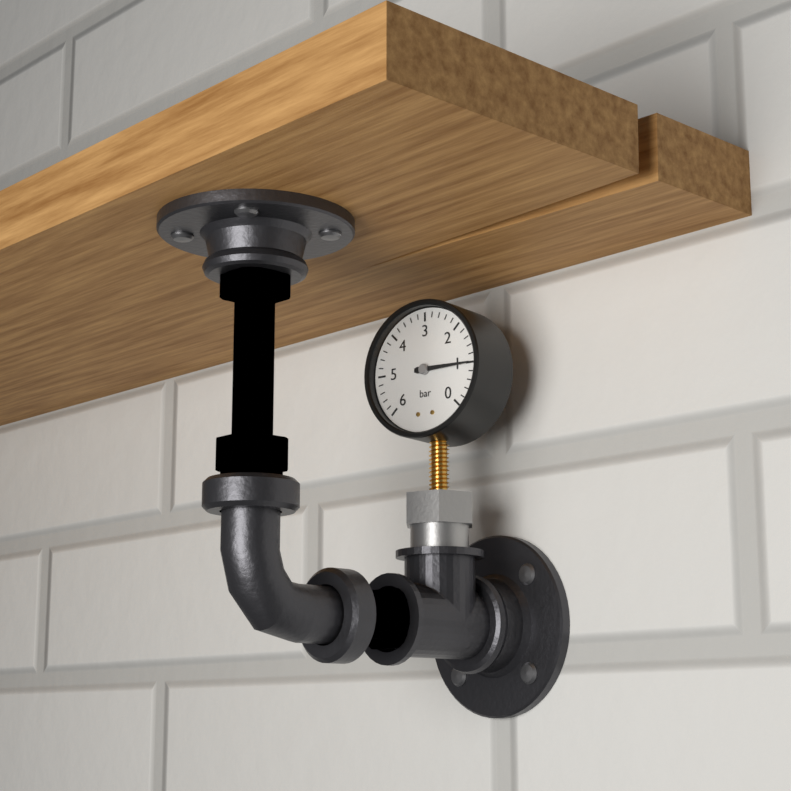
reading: 1.0 bar
